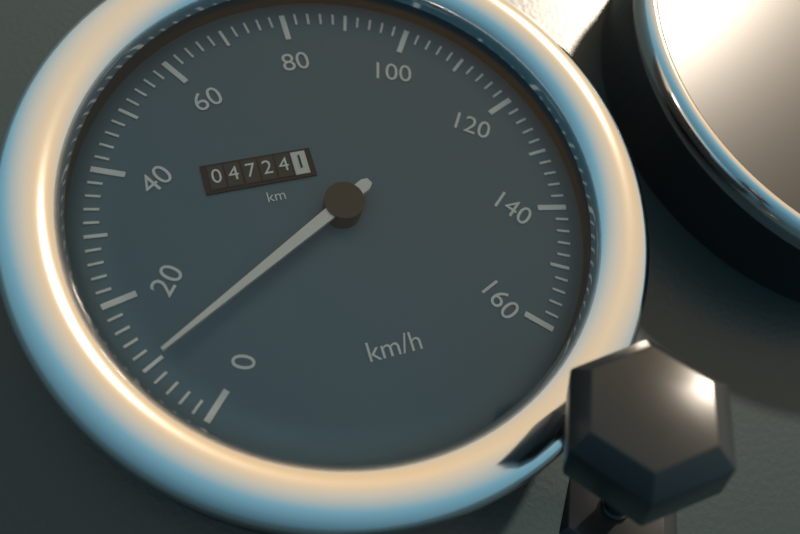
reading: 10 km/h
